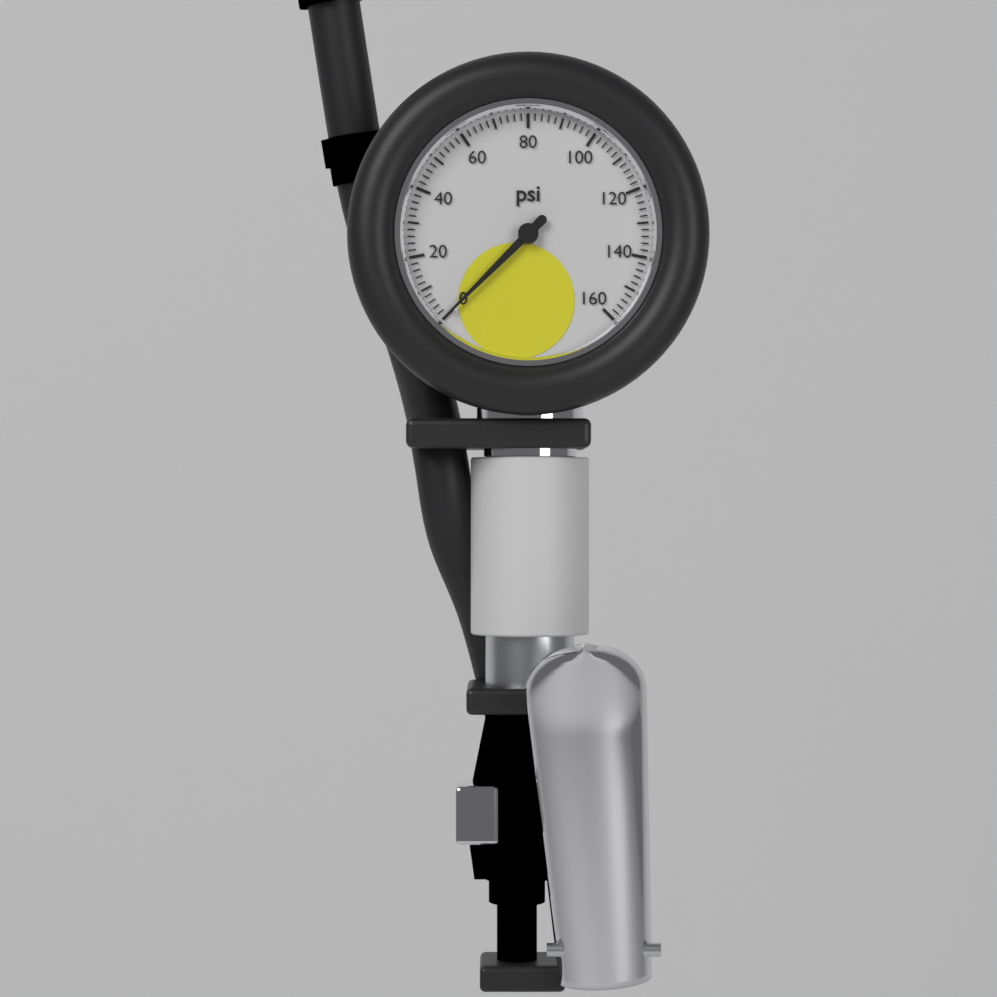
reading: 0 psi
